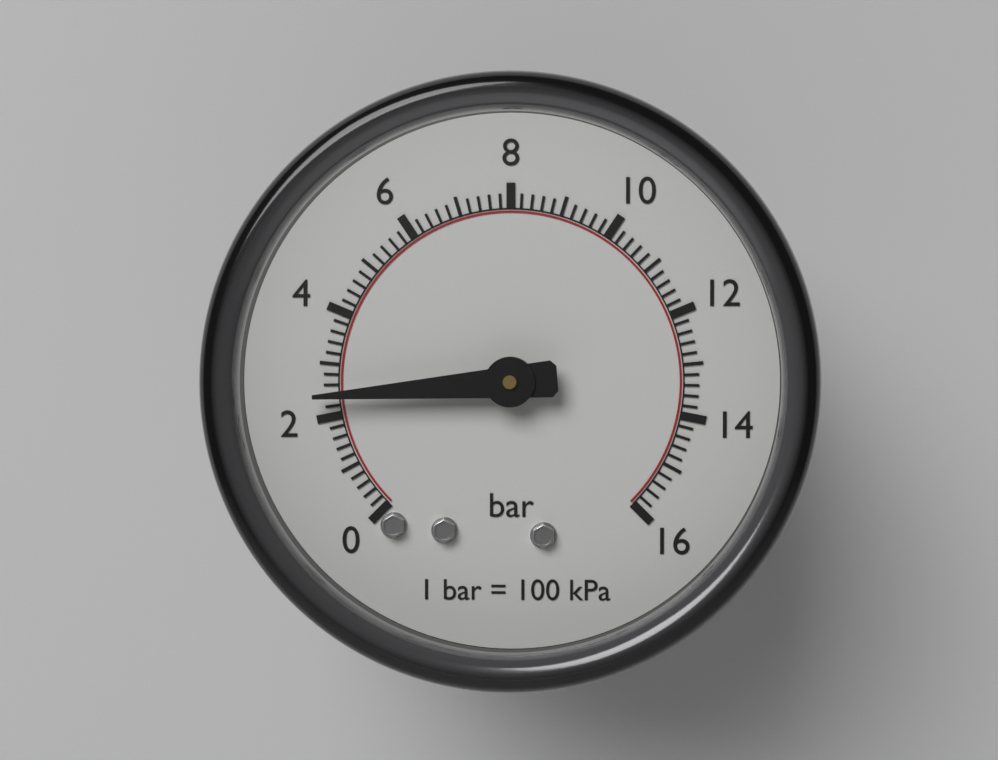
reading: 2.4 bar
